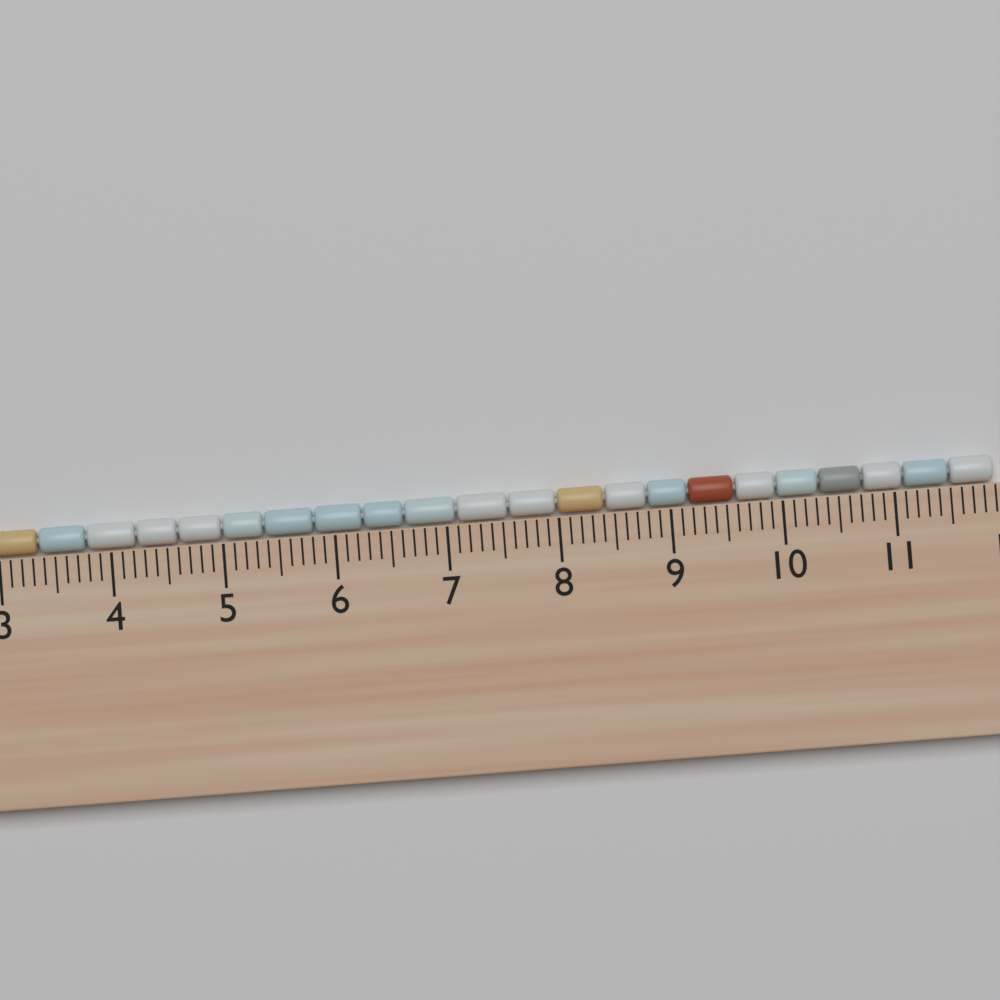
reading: 11.9 cm
